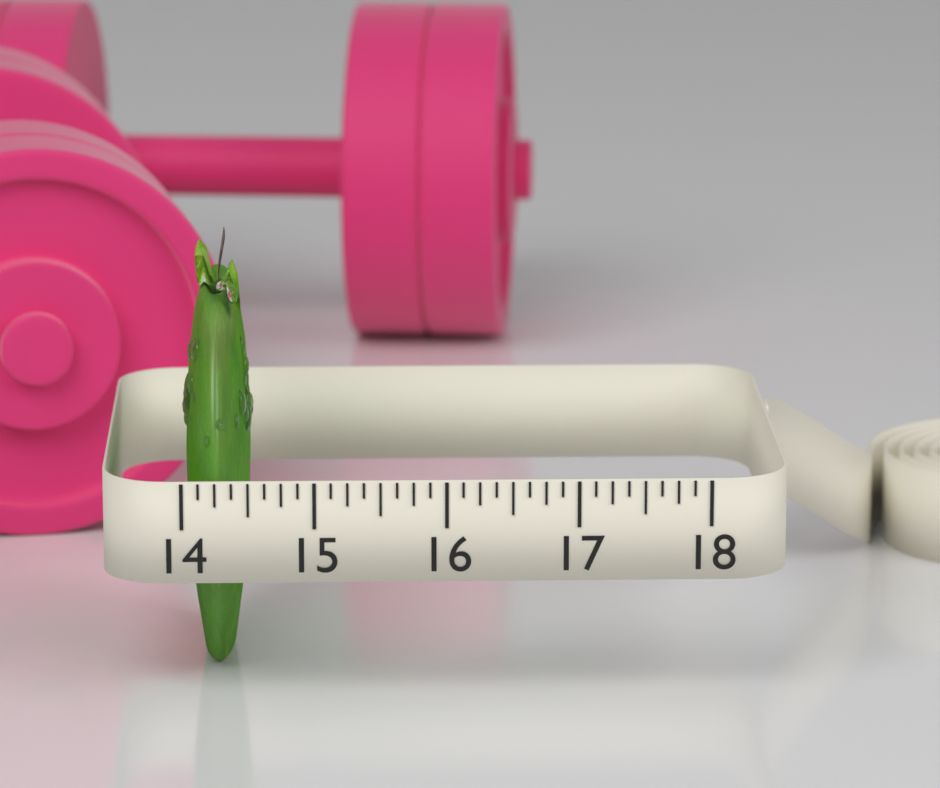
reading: 14.500 (no unit)
